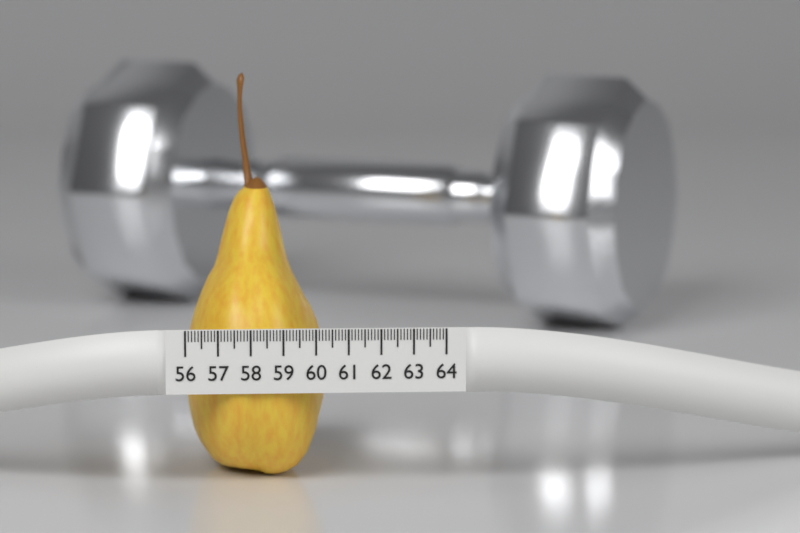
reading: 60.4 (no unit)
